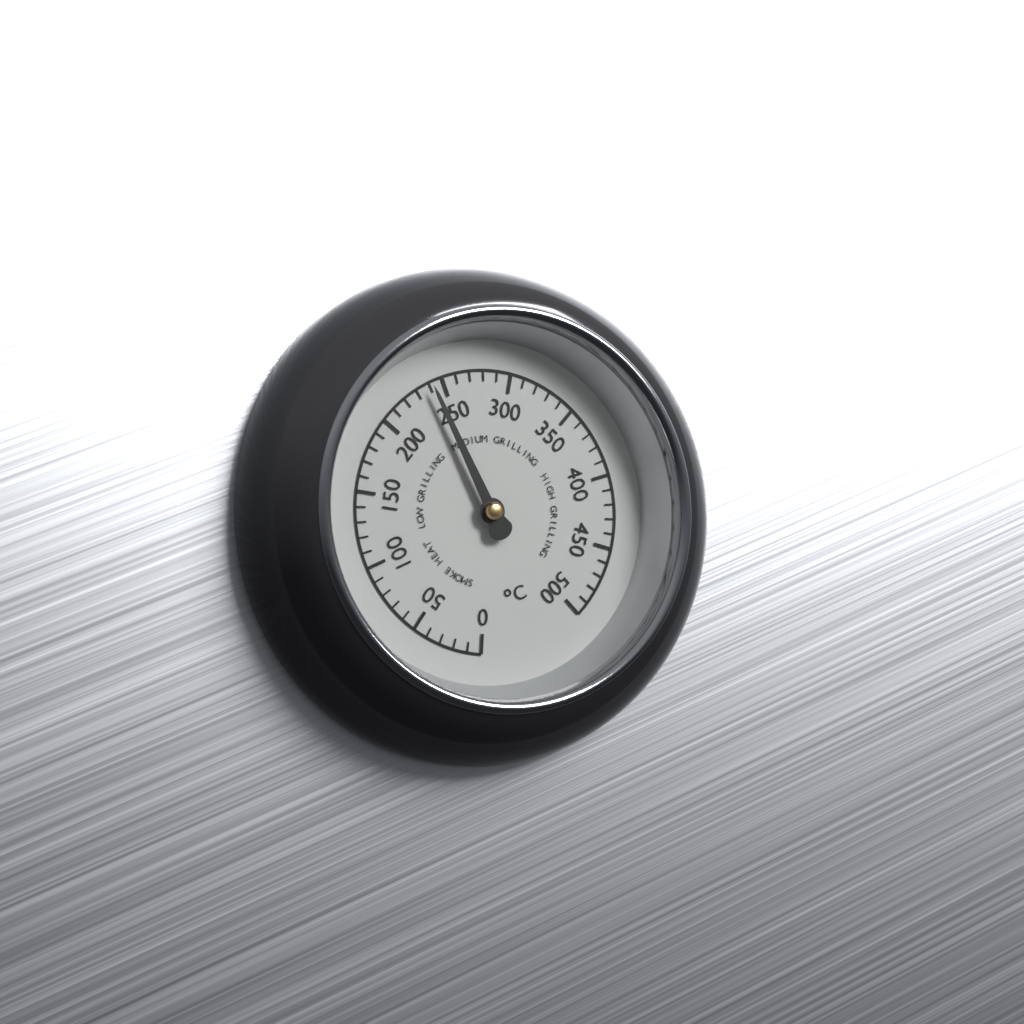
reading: 240 °C
